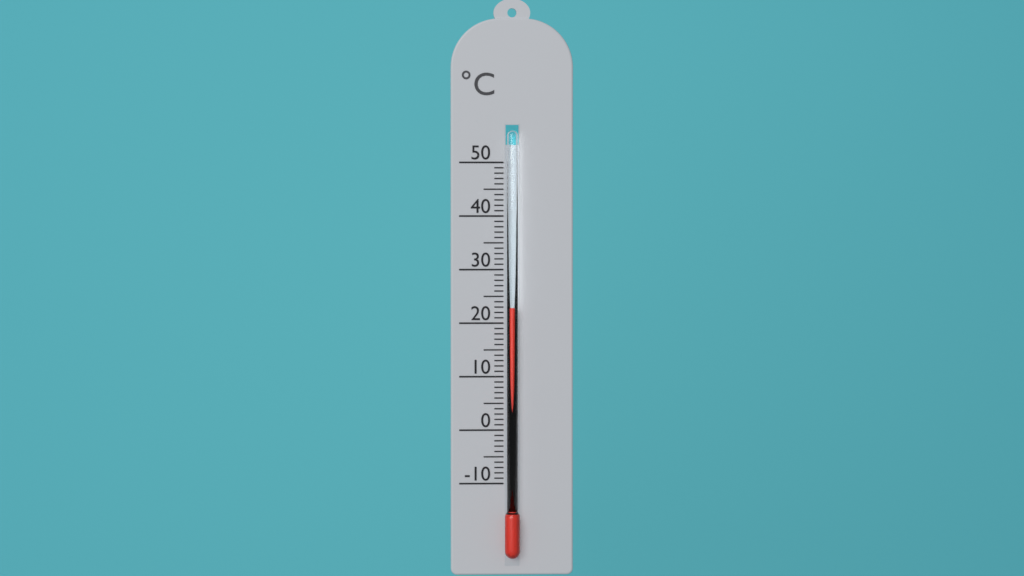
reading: 23 °C
